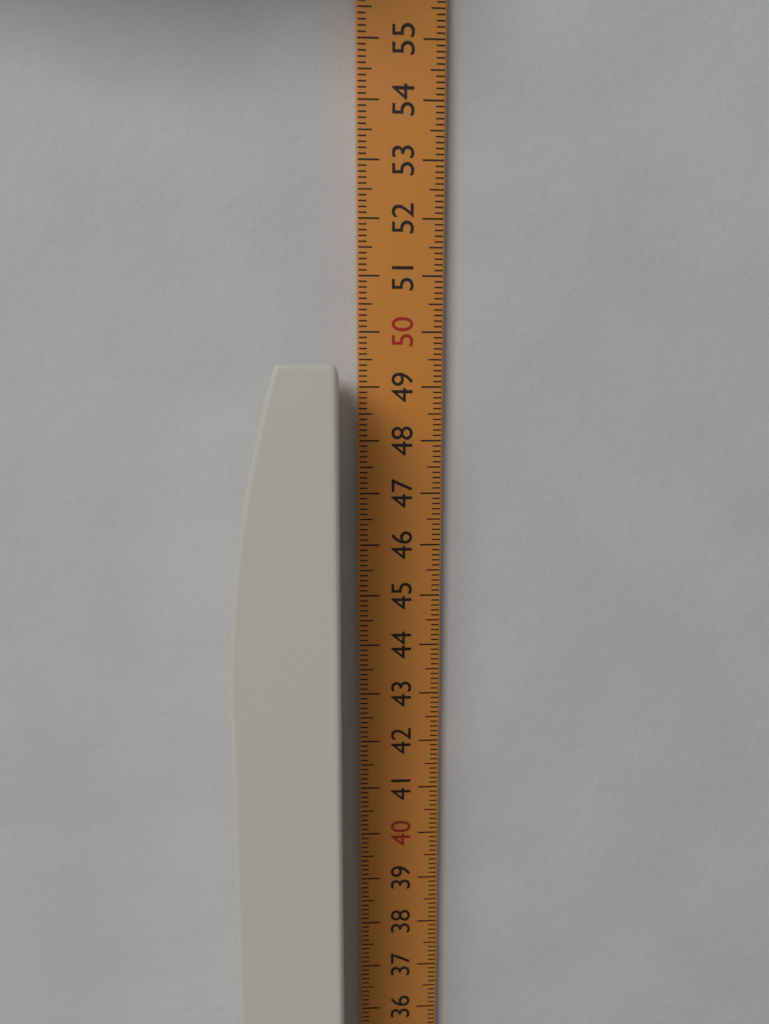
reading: 49.3 cm
